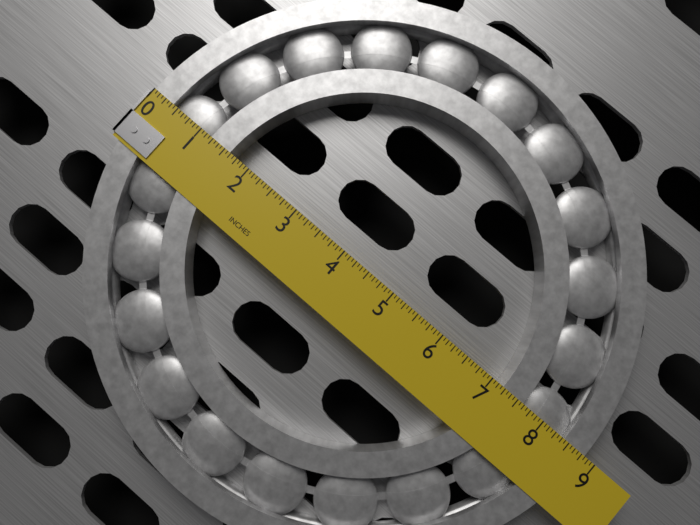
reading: 8.8125 in
